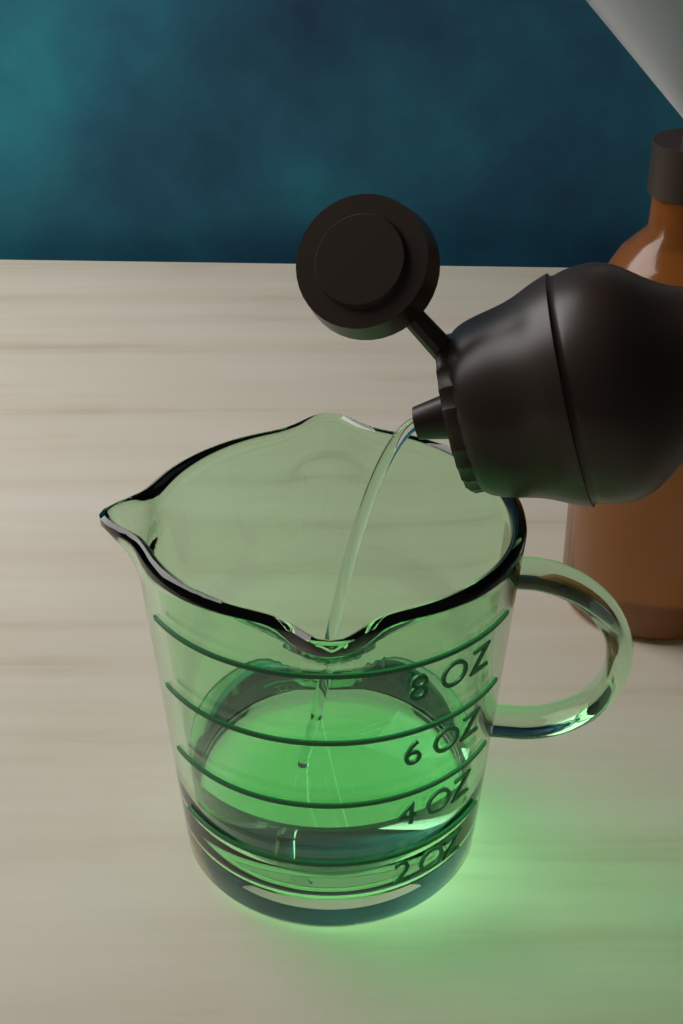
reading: 3 oz
